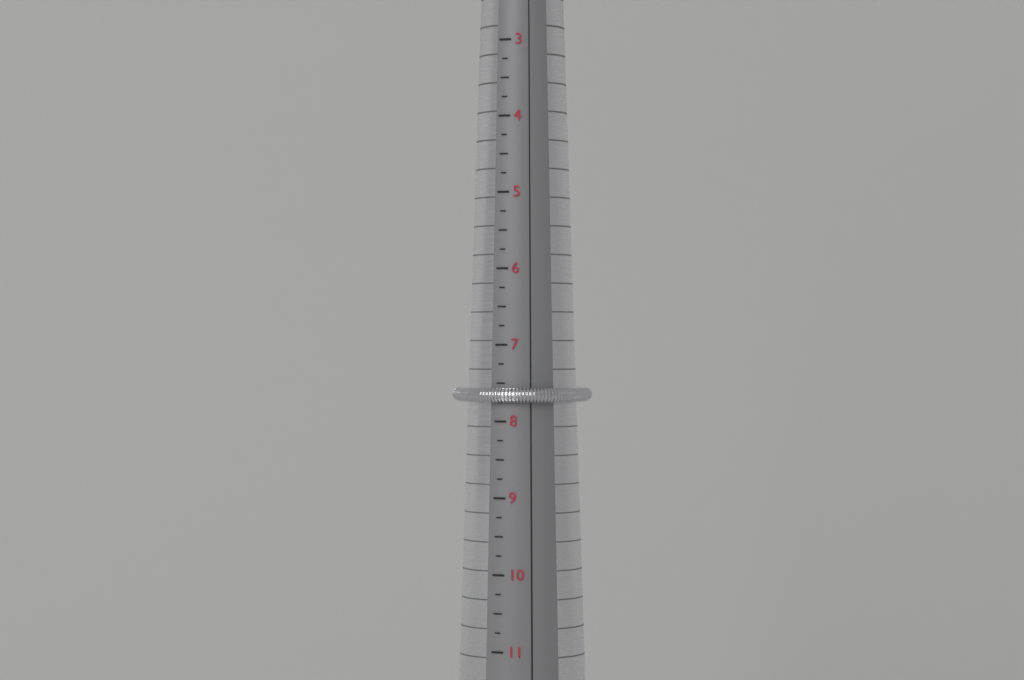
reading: 7.75 (no unit)
